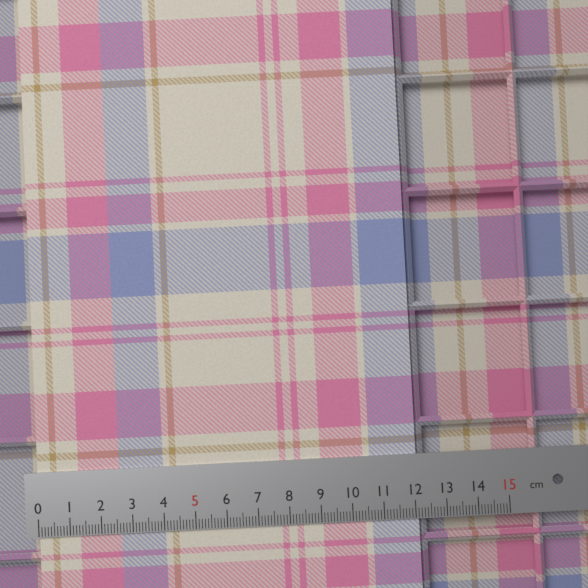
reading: 12.1 cm
